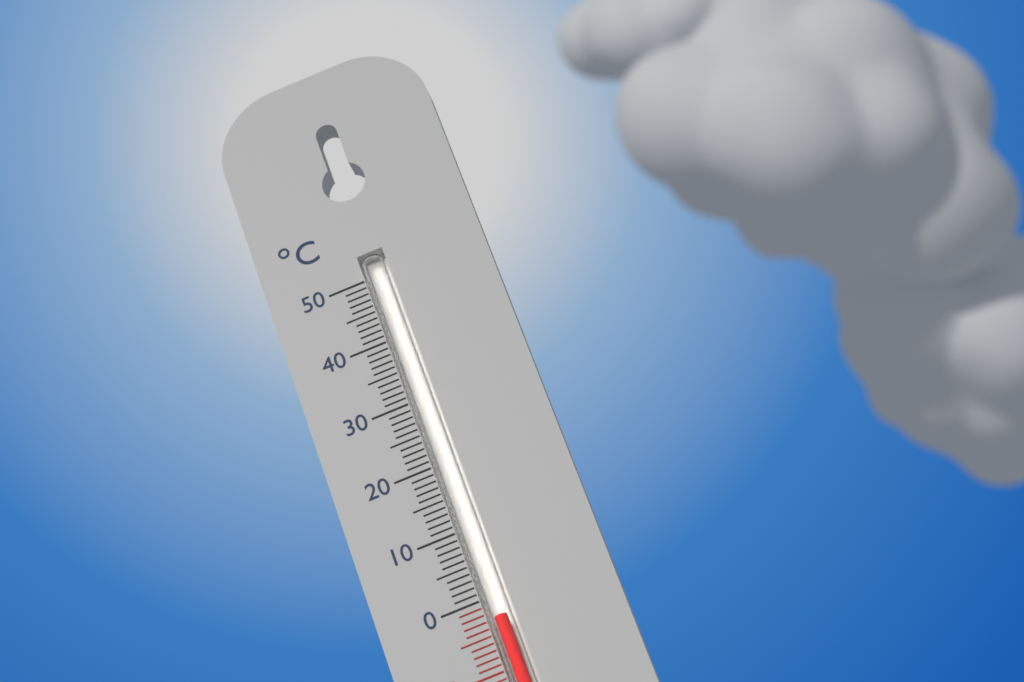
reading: -3 °C
